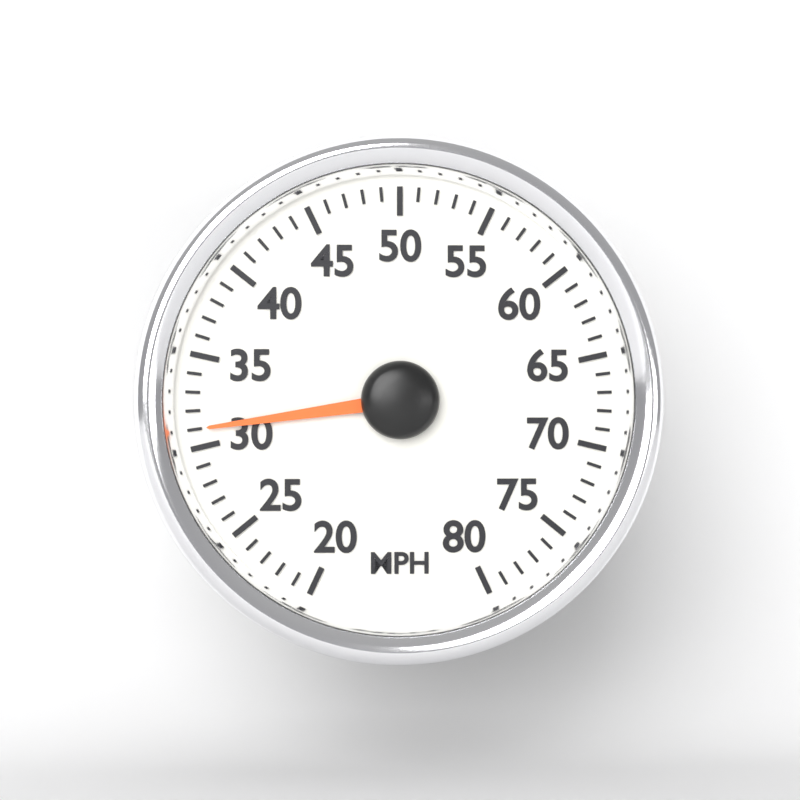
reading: 31 MPH
